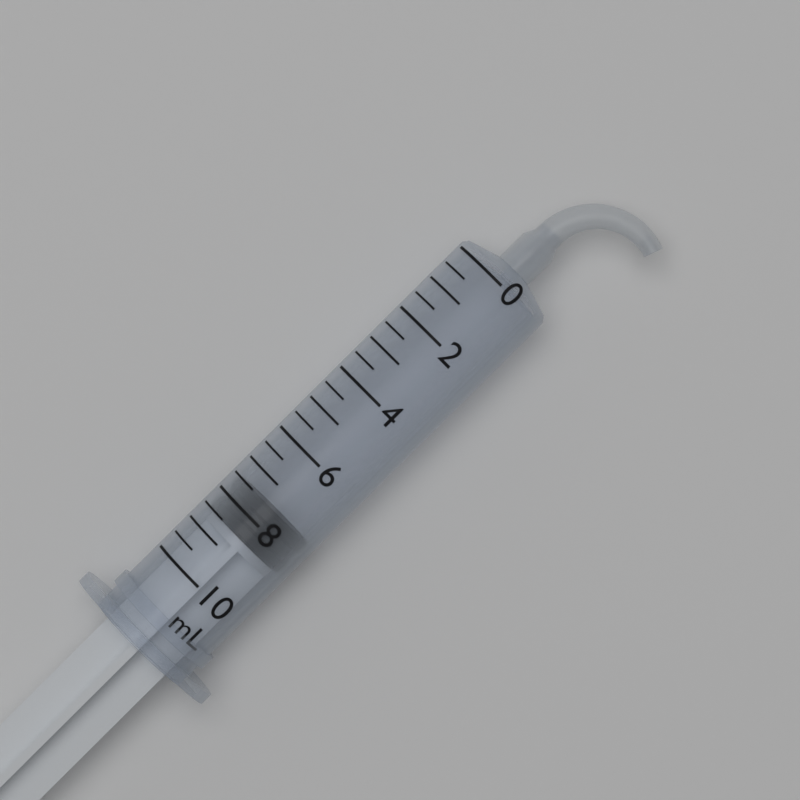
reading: 7.5 mL
